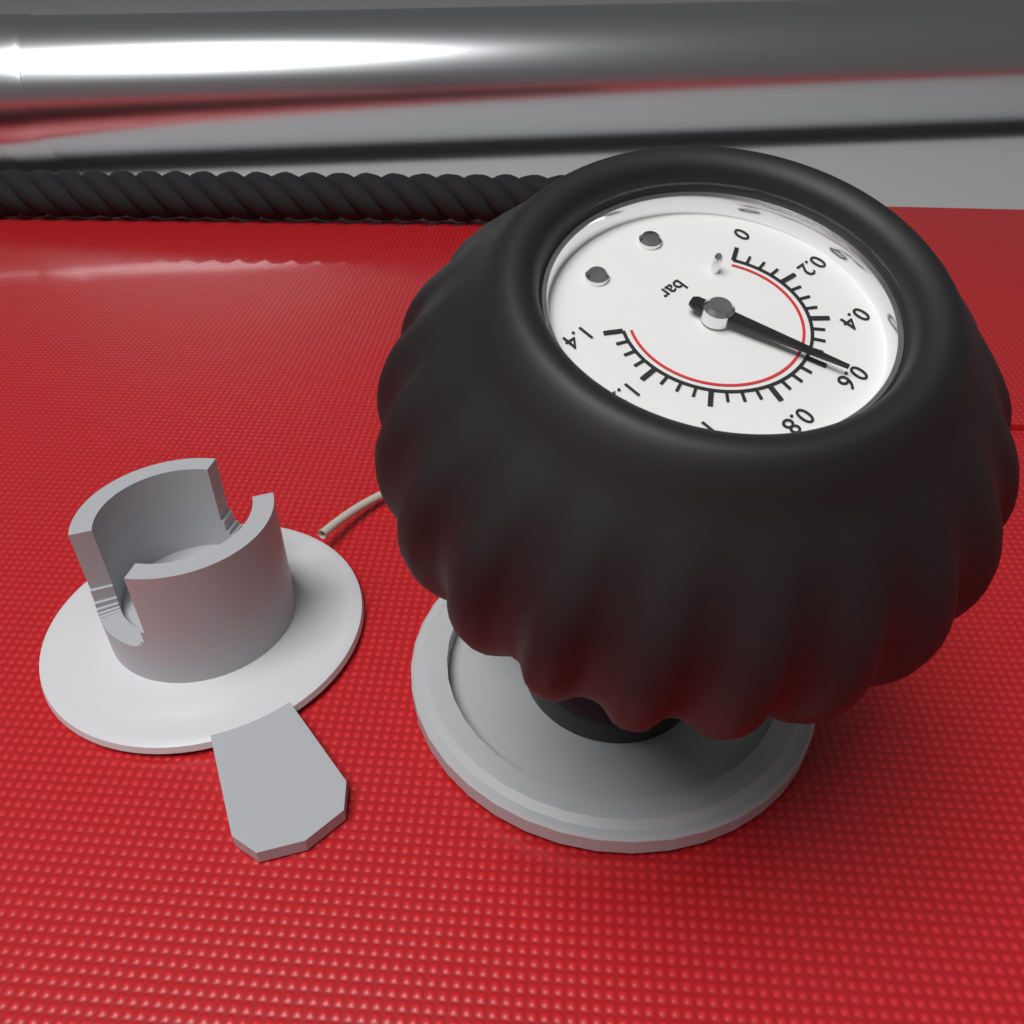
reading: 0.60 bar
